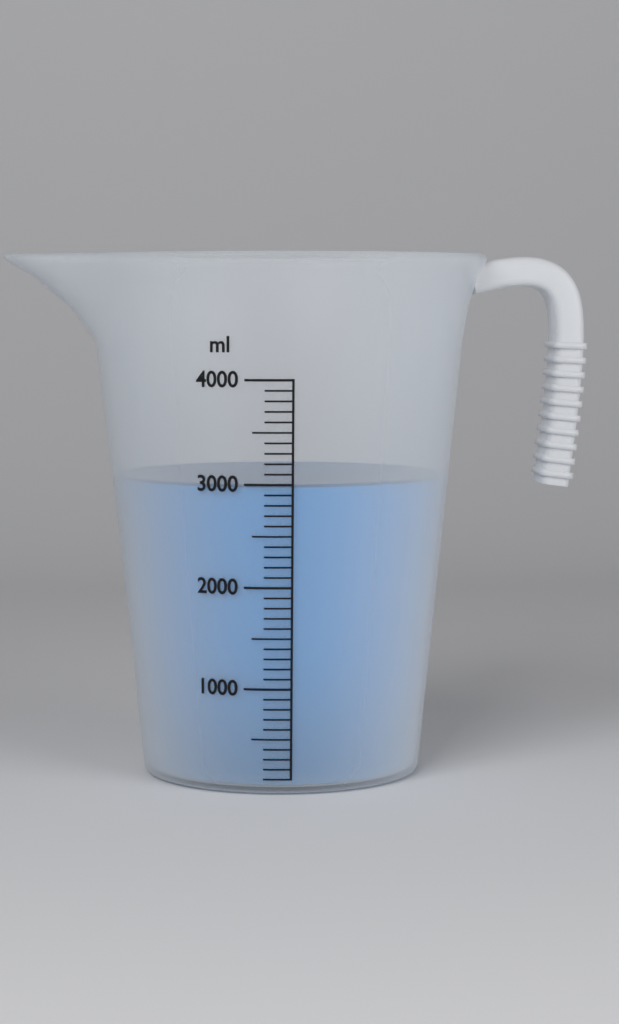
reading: 3000 ml
